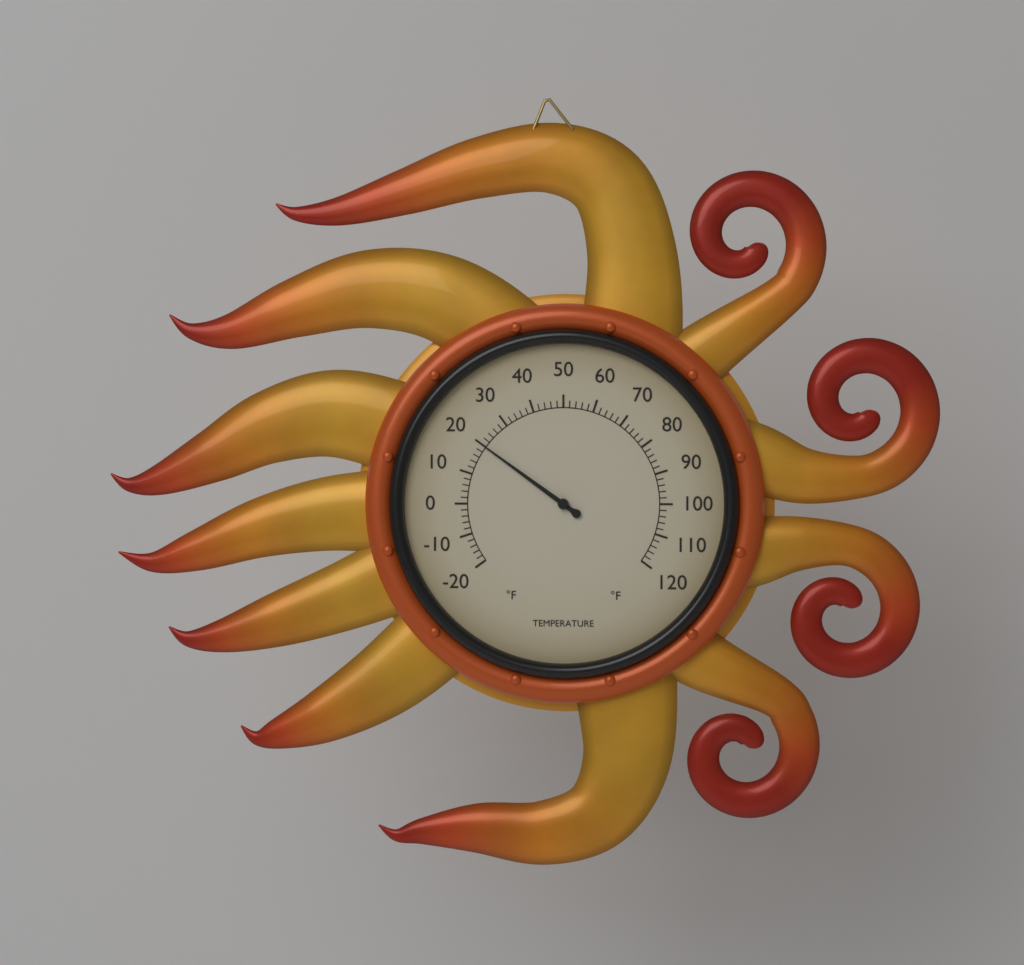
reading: 20 °F
